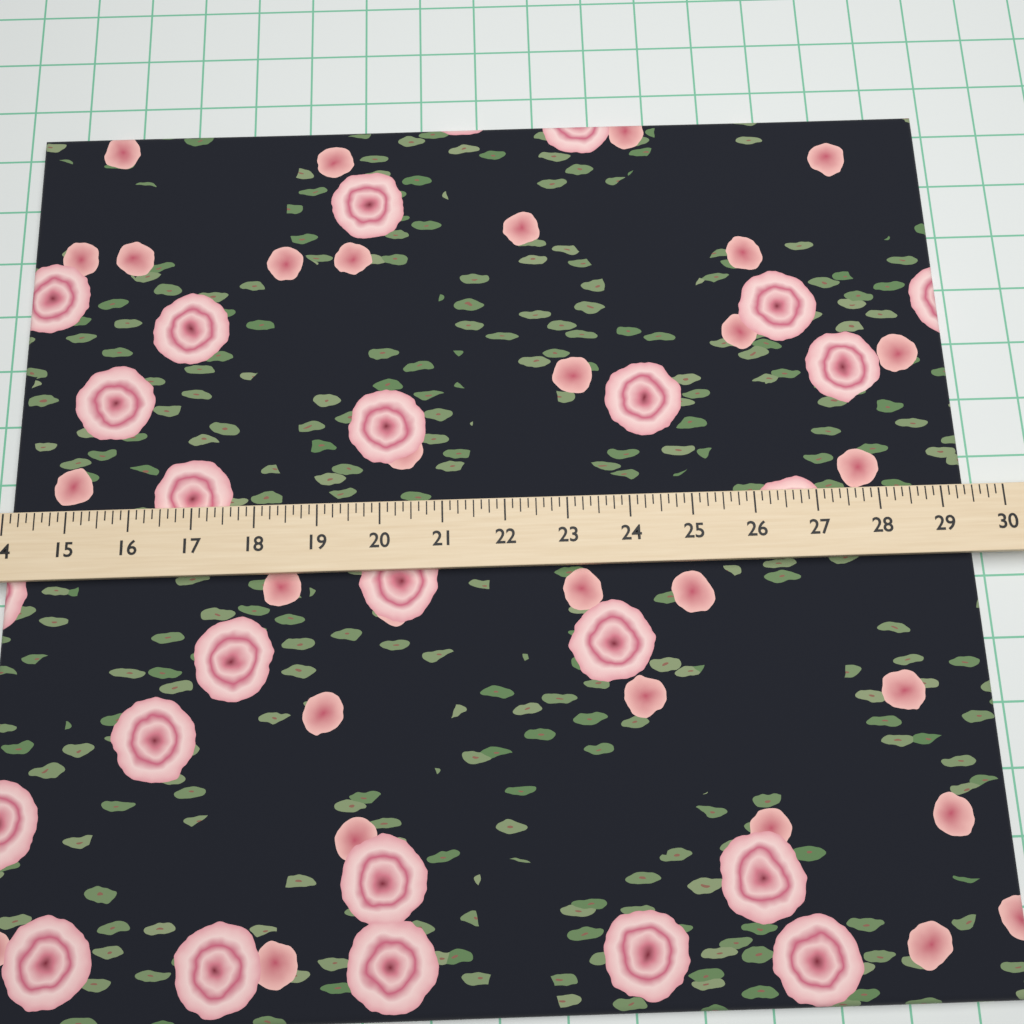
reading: 29.500 (no unit)
